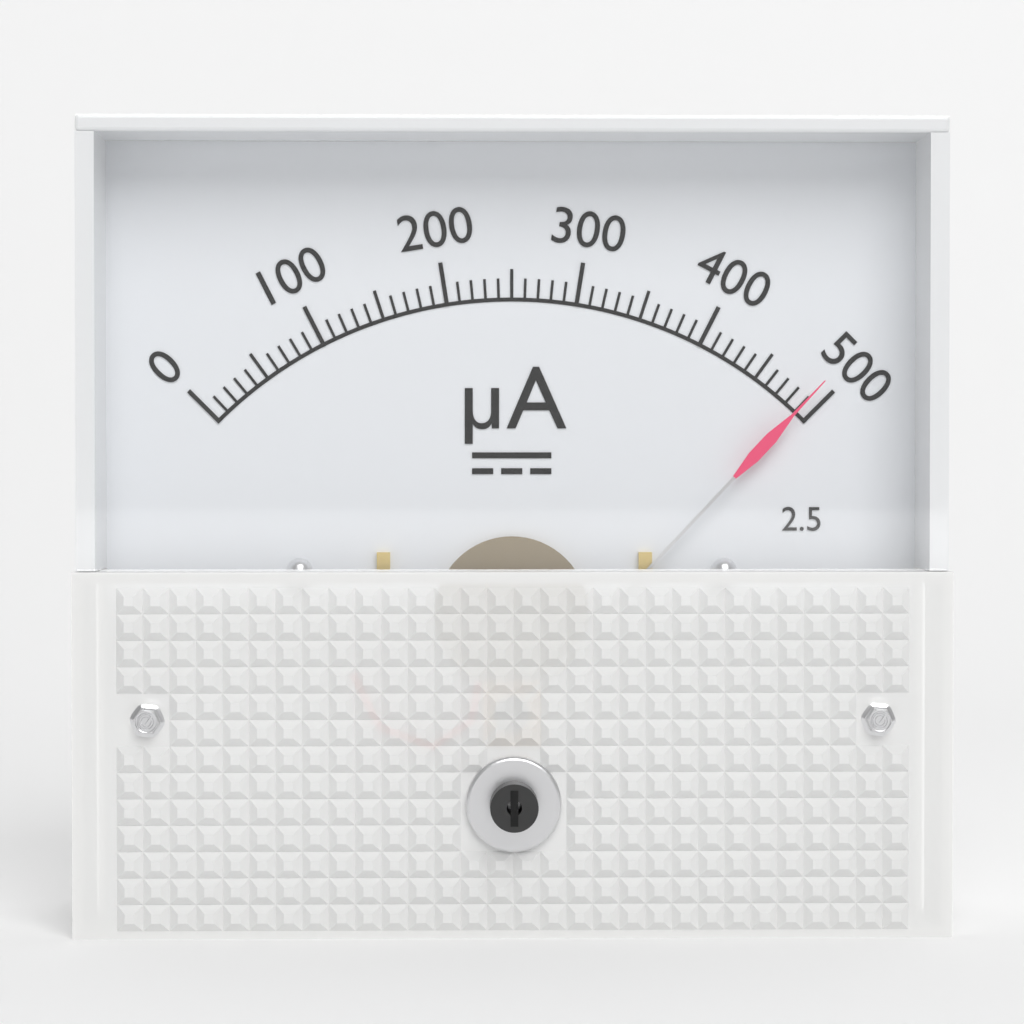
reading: 490 µA
